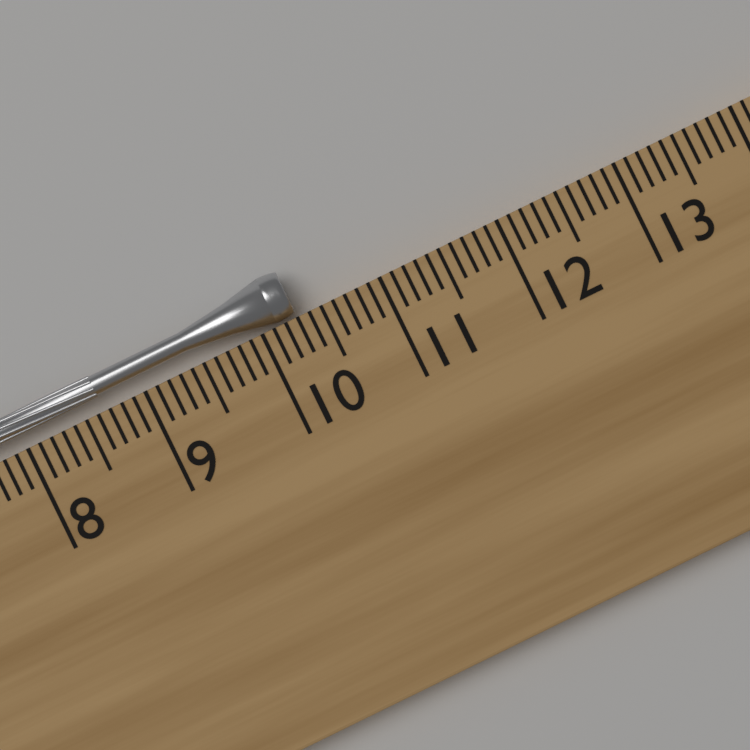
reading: 10.3 cm
